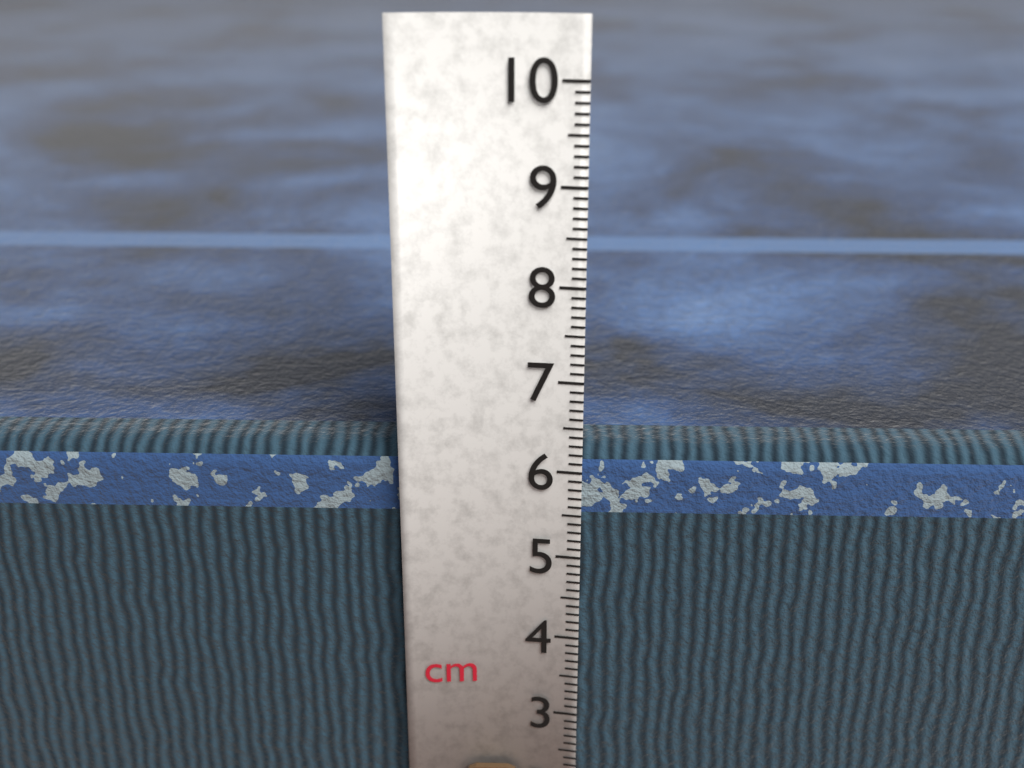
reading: 6.2 cm
